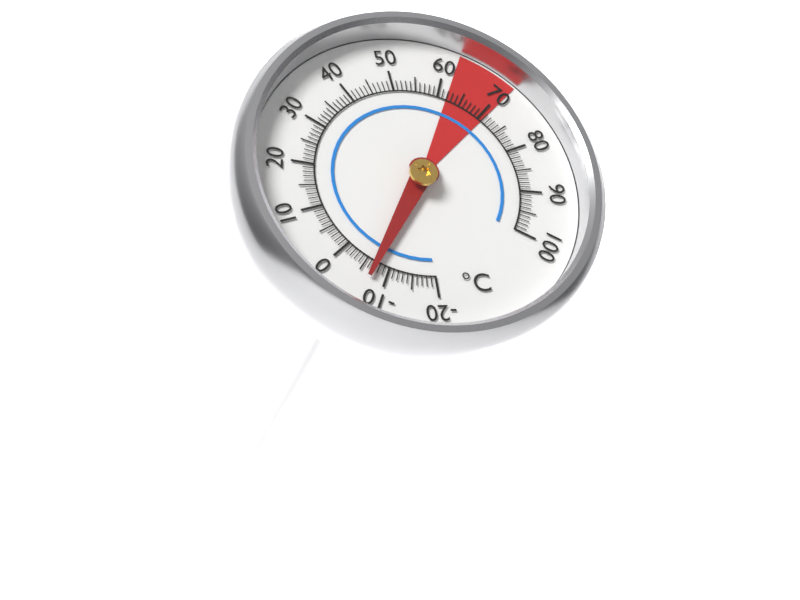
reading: -7 °C
